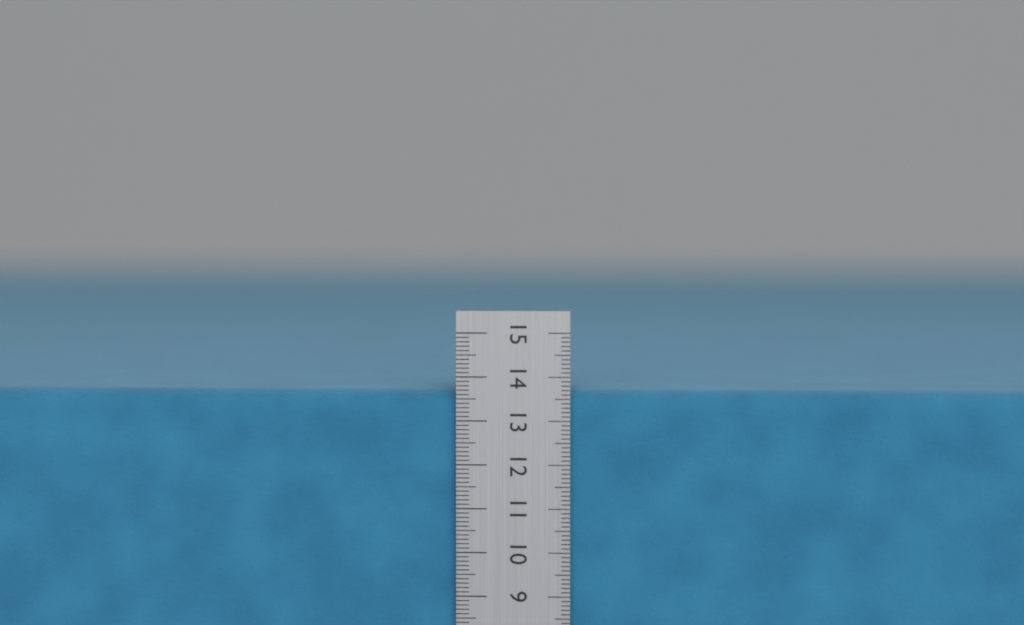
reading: 13.7 cm
